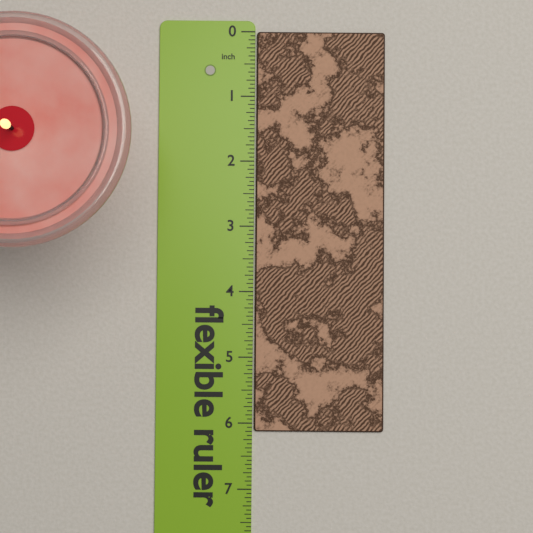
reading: 6.1250 in
